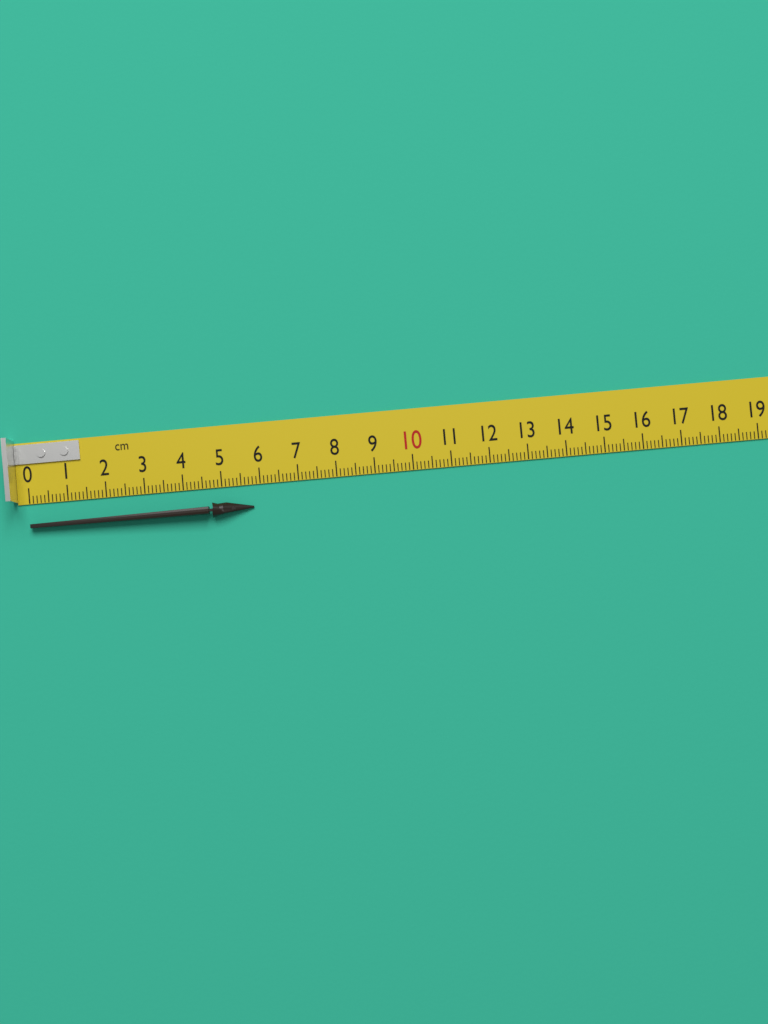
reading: 5.8 cm
